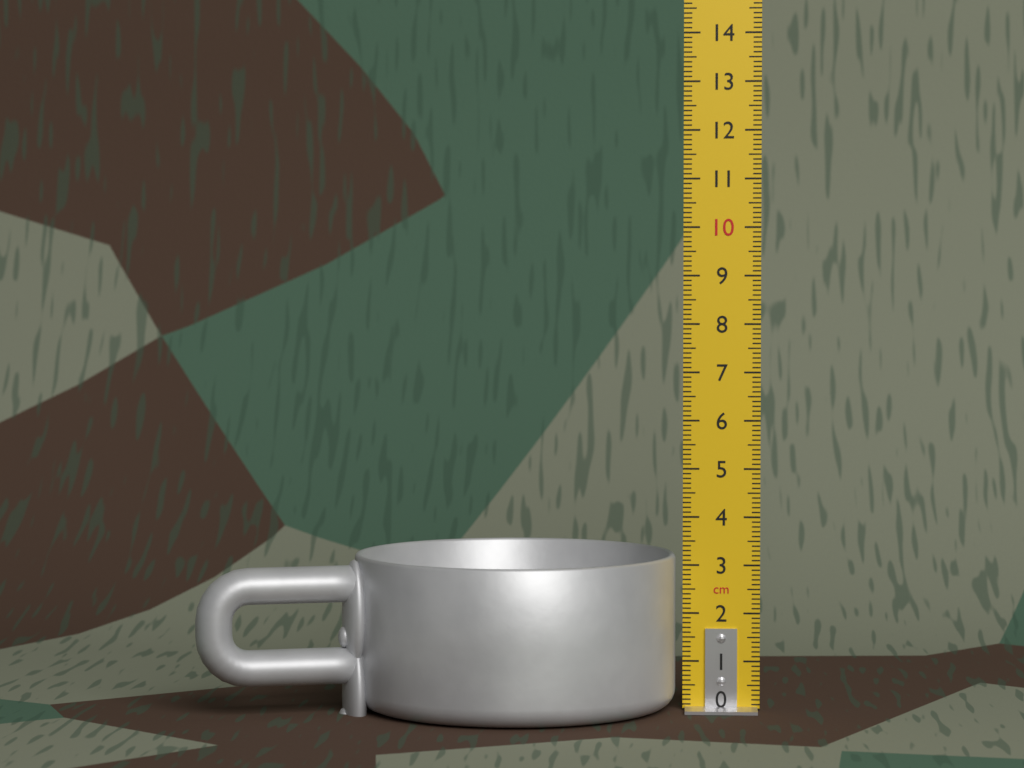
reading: 3.2 cm
